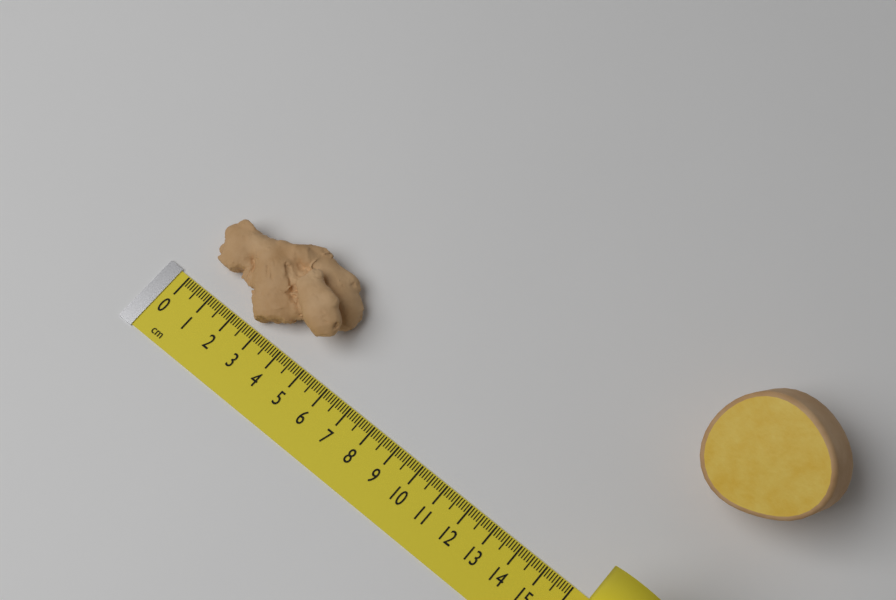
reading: 5.4 cm
